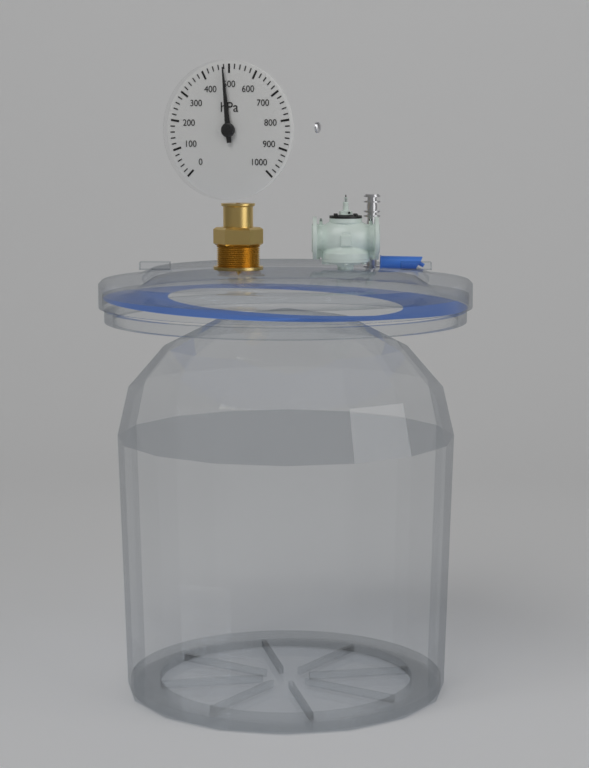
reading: 480 hPa
